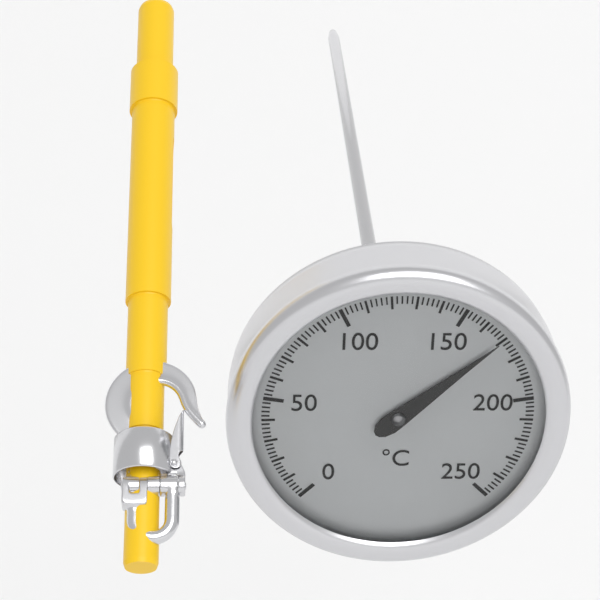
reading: 170 °C
